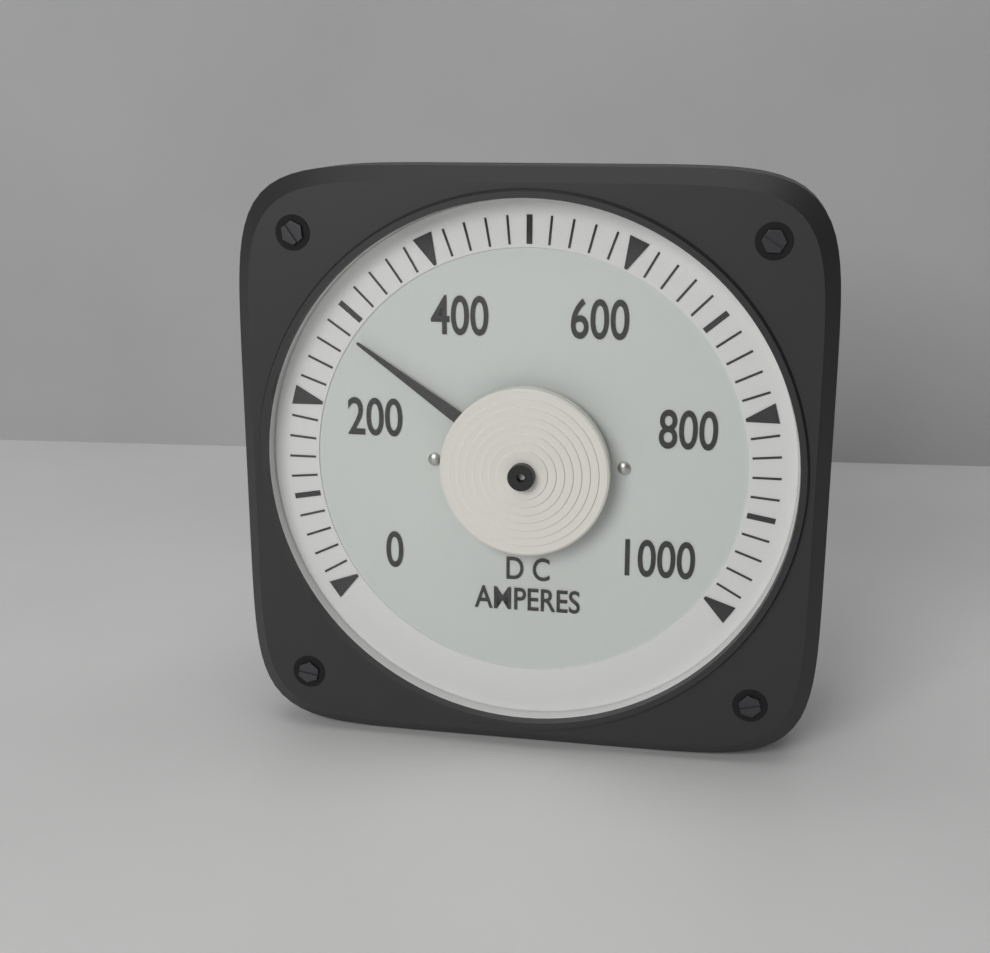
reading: 280 A
